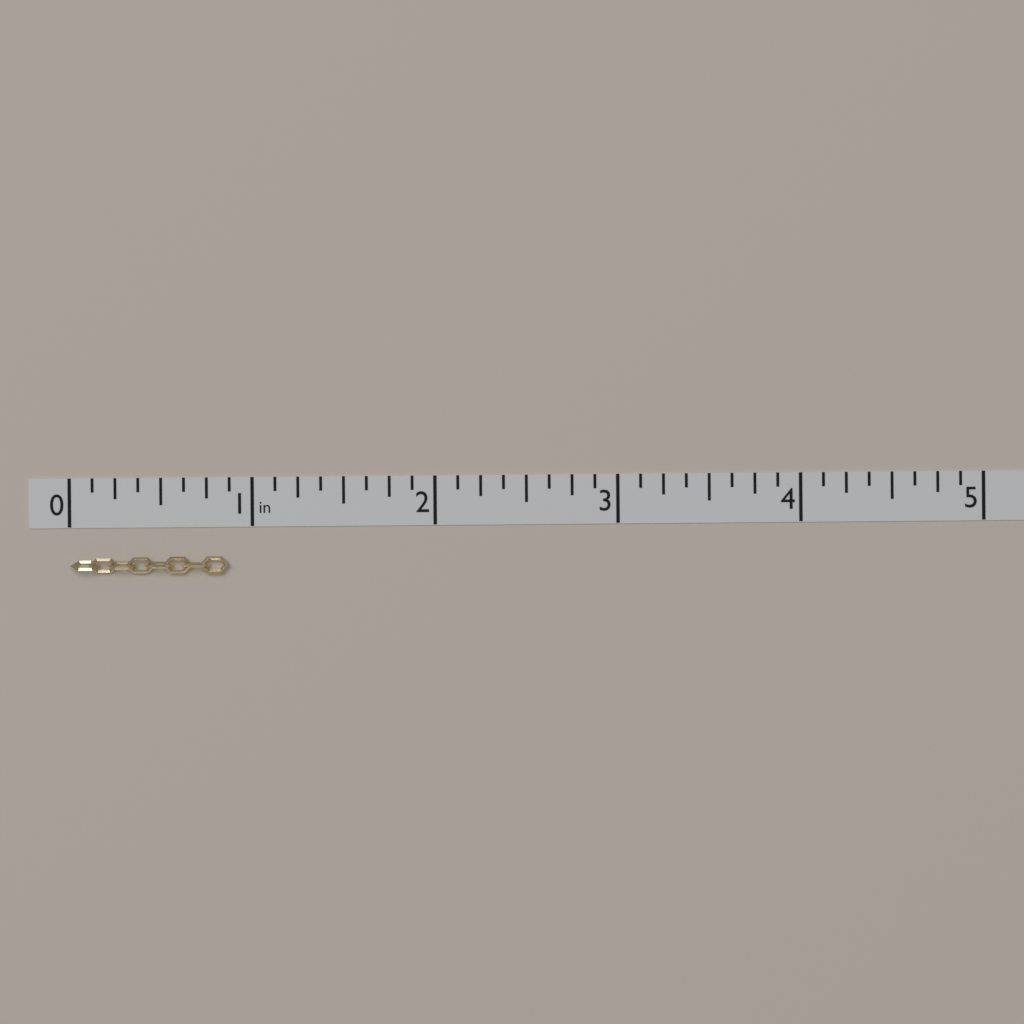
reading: 0.875 in
